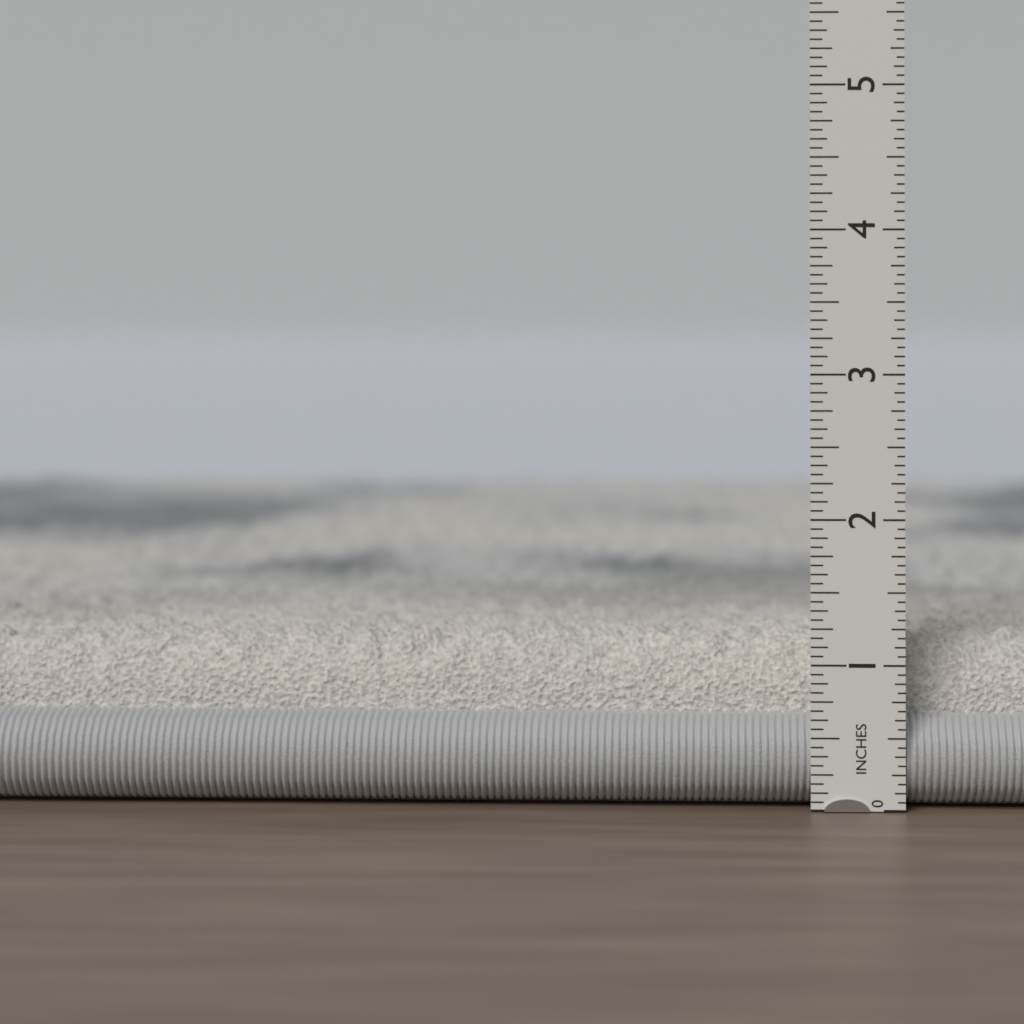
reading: 1.1875 in
